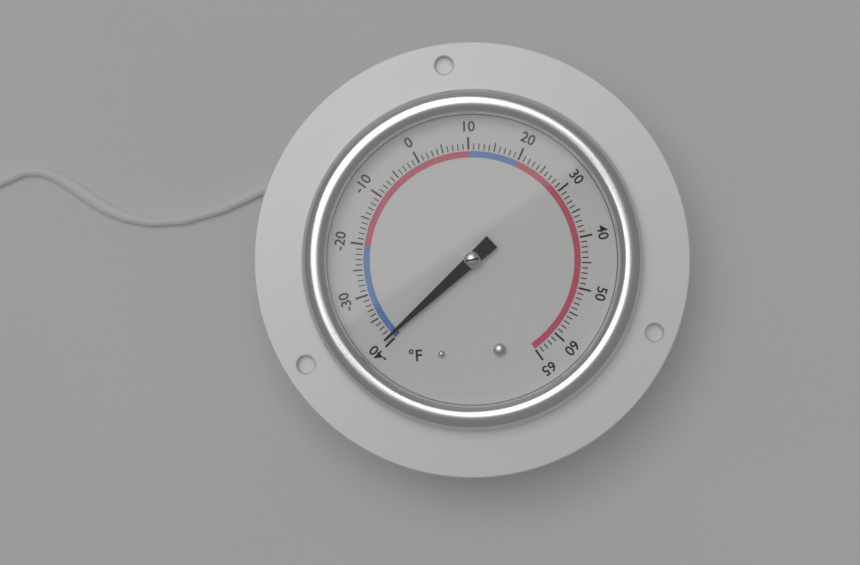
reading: -39 °F
